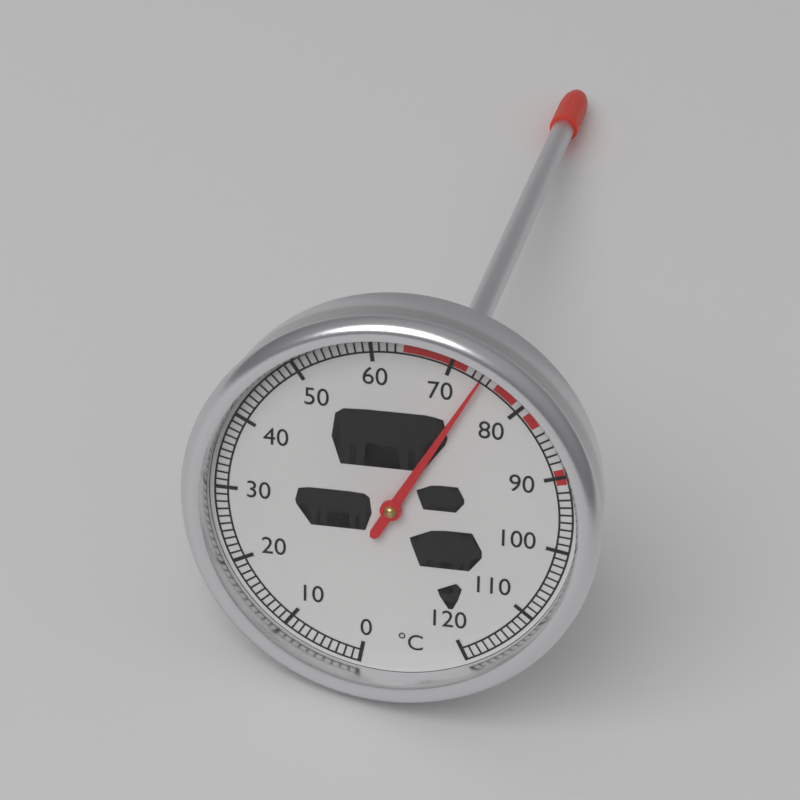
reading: 74 °C
